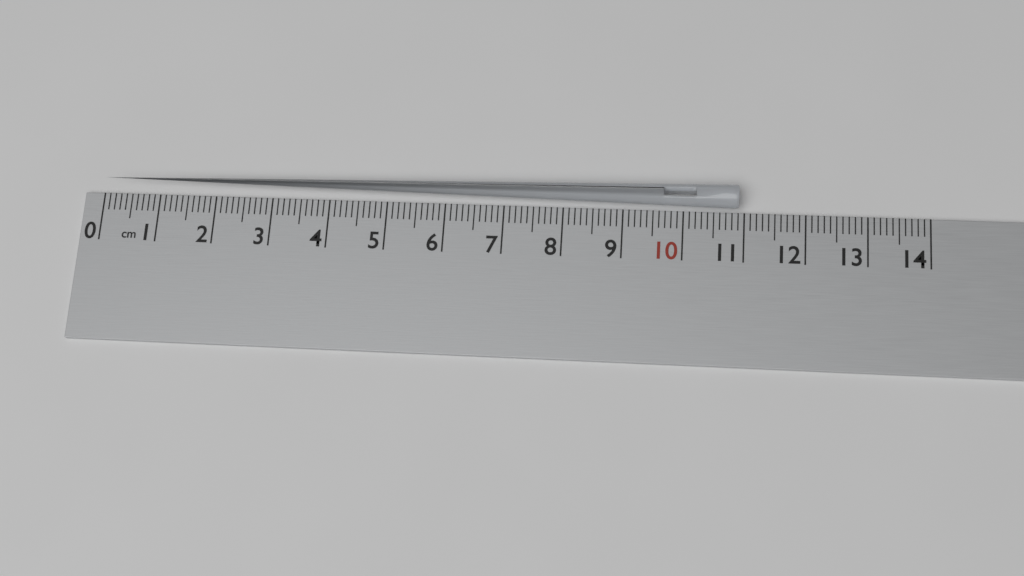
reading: 10.9 cm
